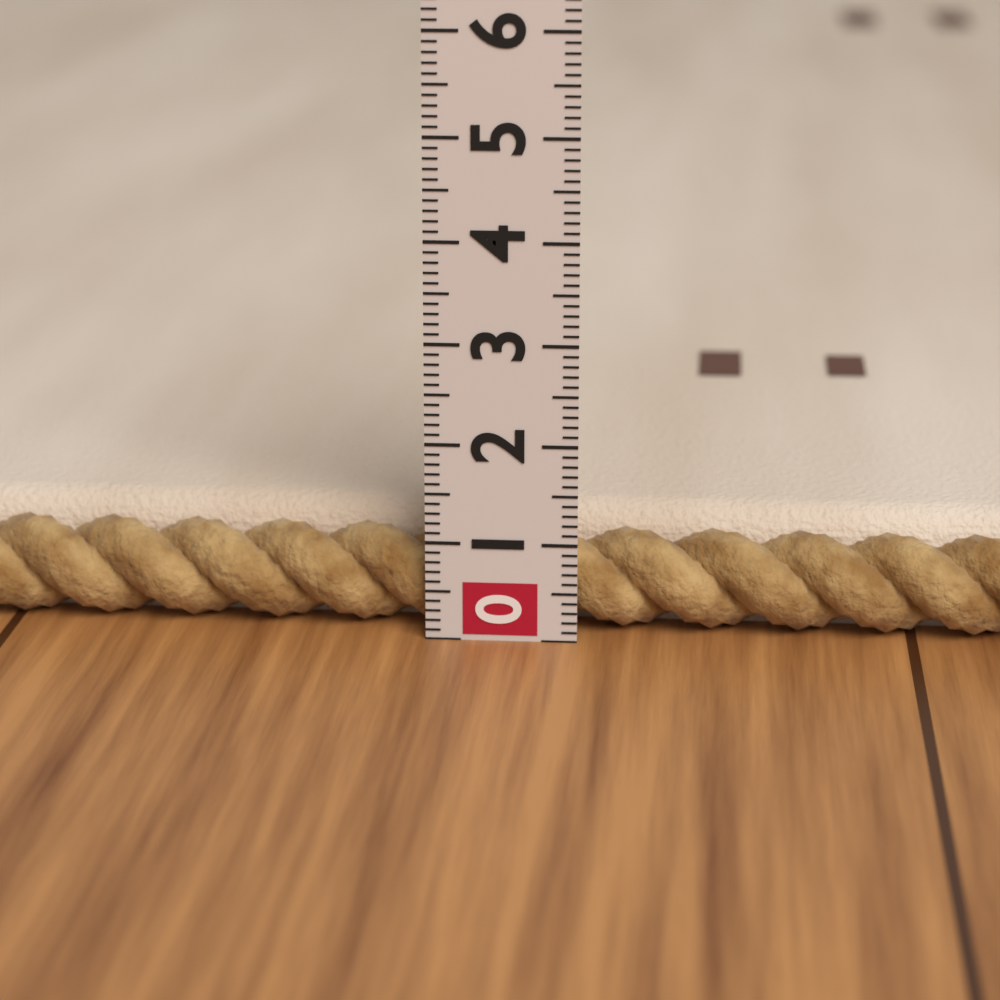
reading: 1.2 (no unit)
